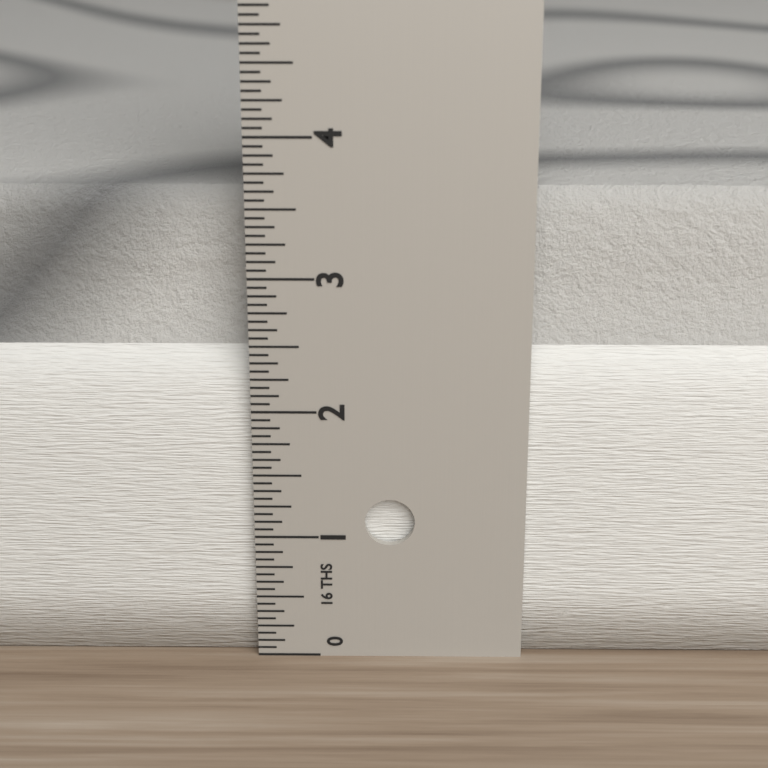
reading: 3.5625 in
